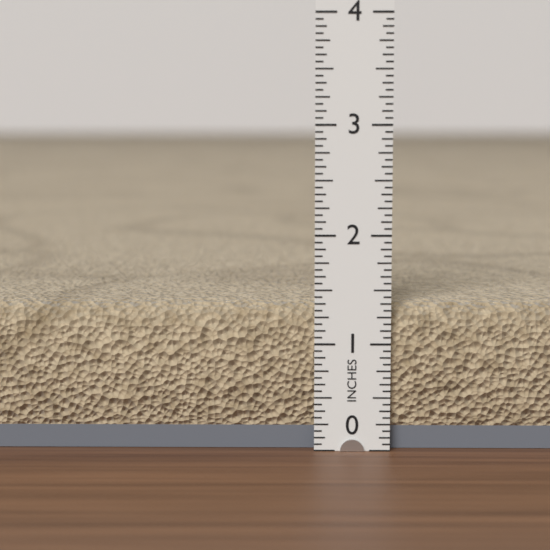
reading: 1.3750 in
